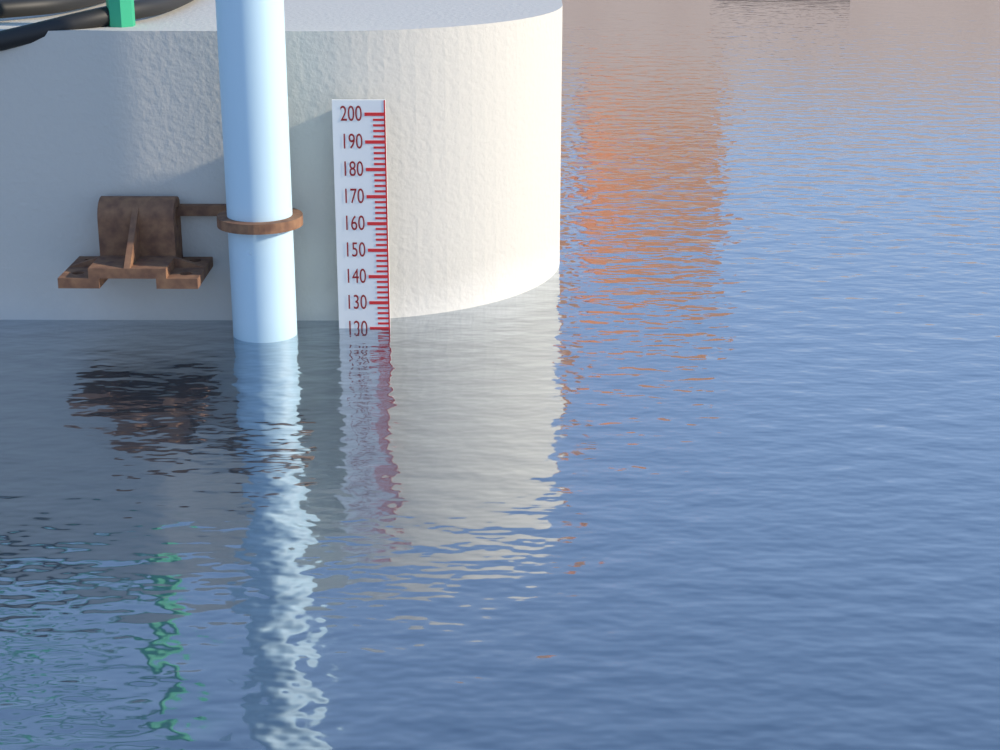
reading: 120 (no unit)
